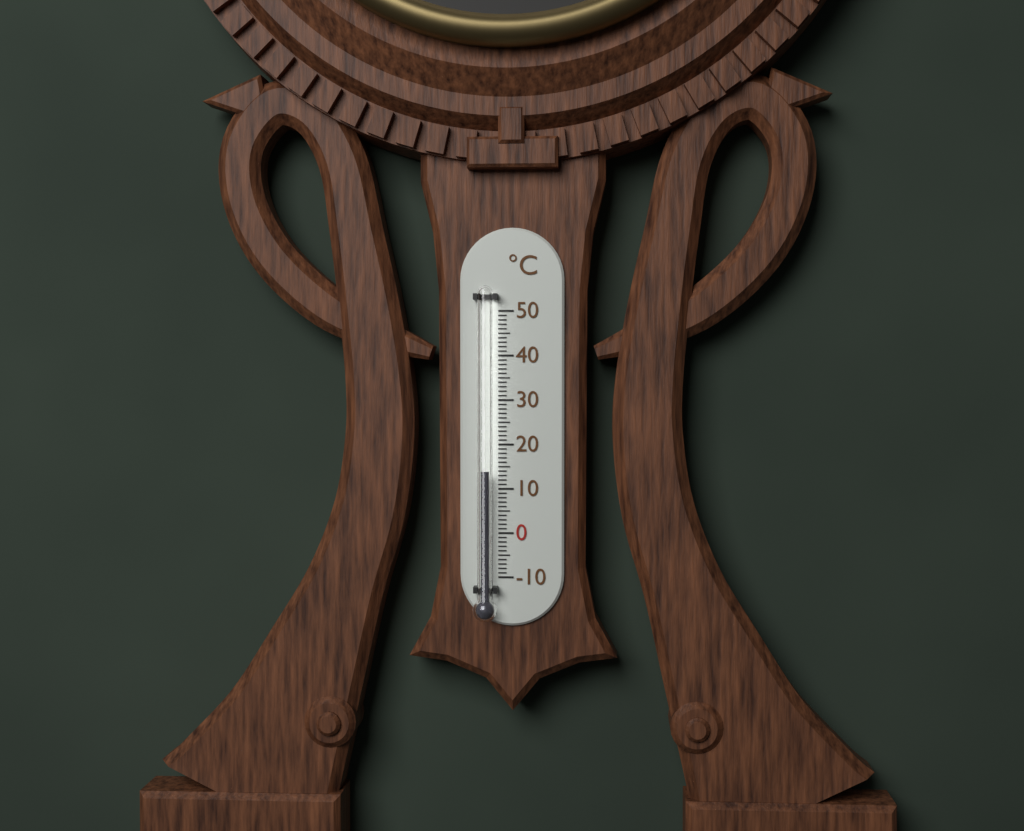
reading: 14 °C
